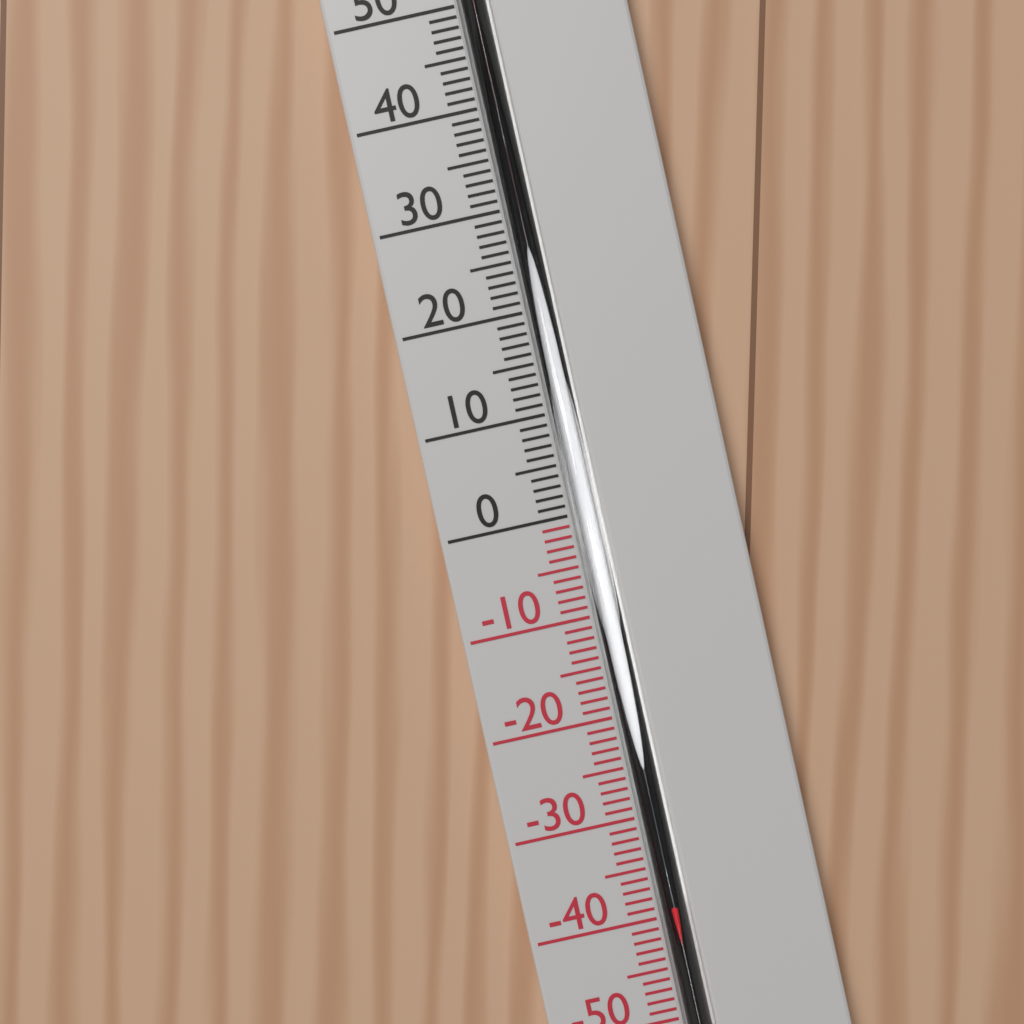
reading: -39 °C
